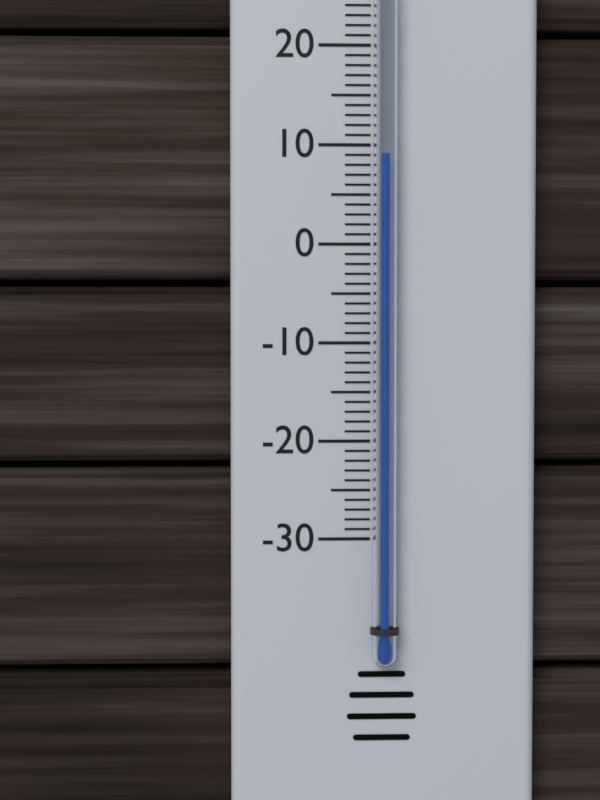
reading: 9 °C
